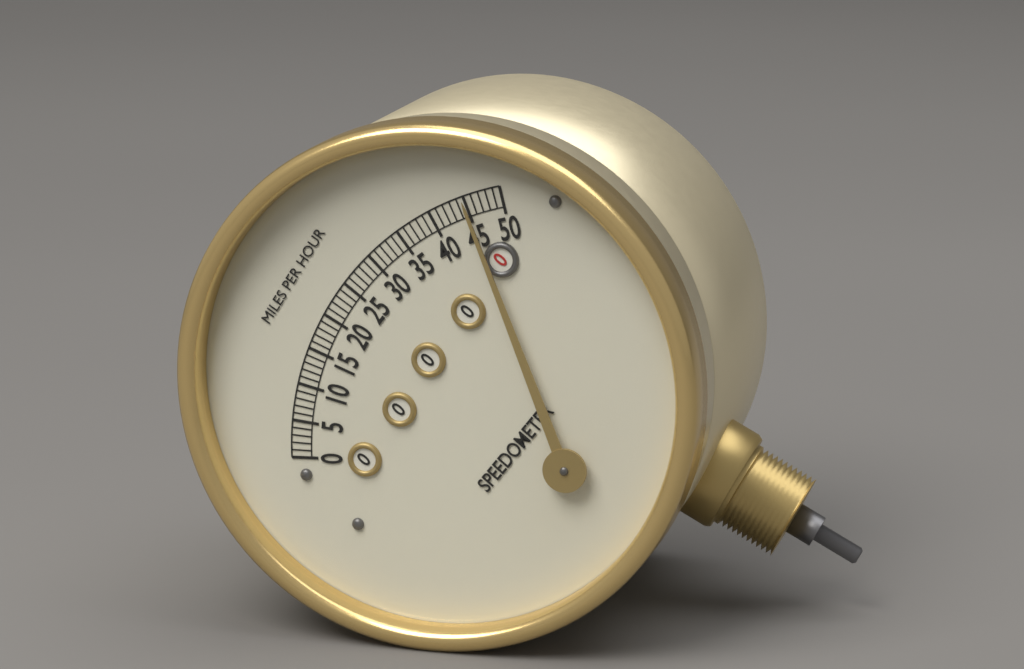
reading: 45 mph
